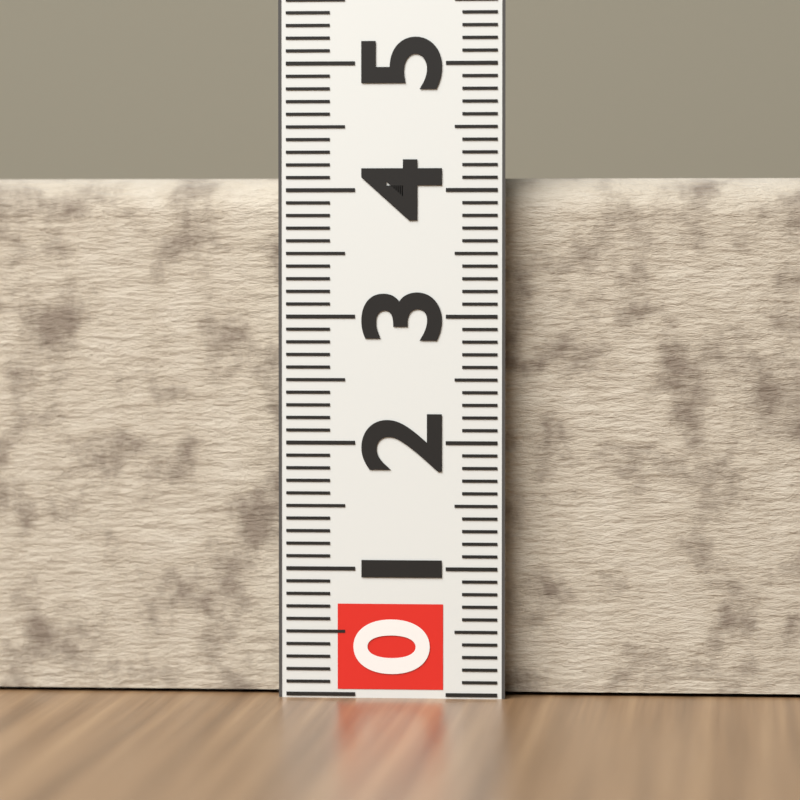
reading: 4.1 (no unit)
